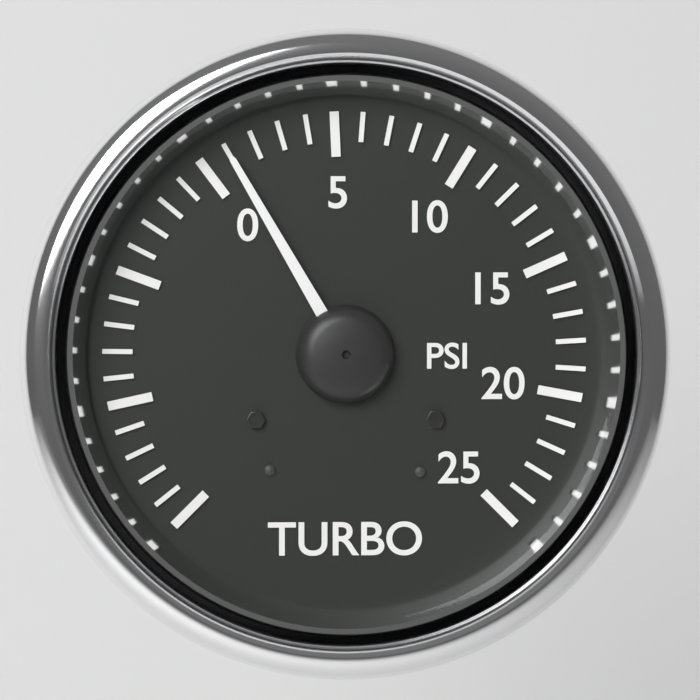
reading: 1 psi
